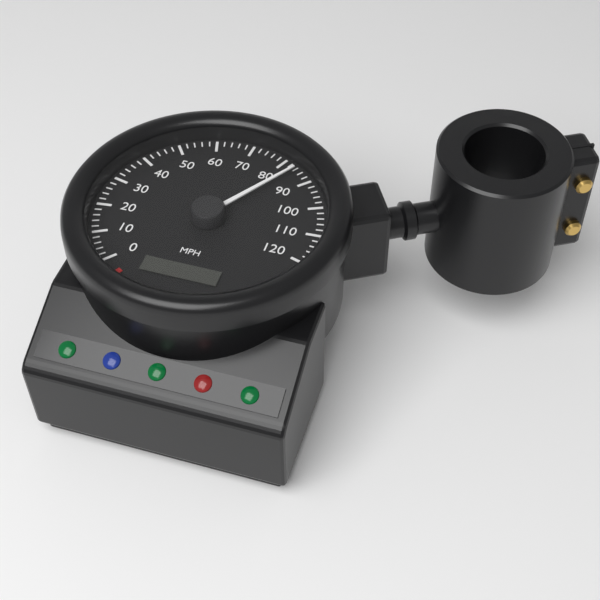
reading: 84 mph
